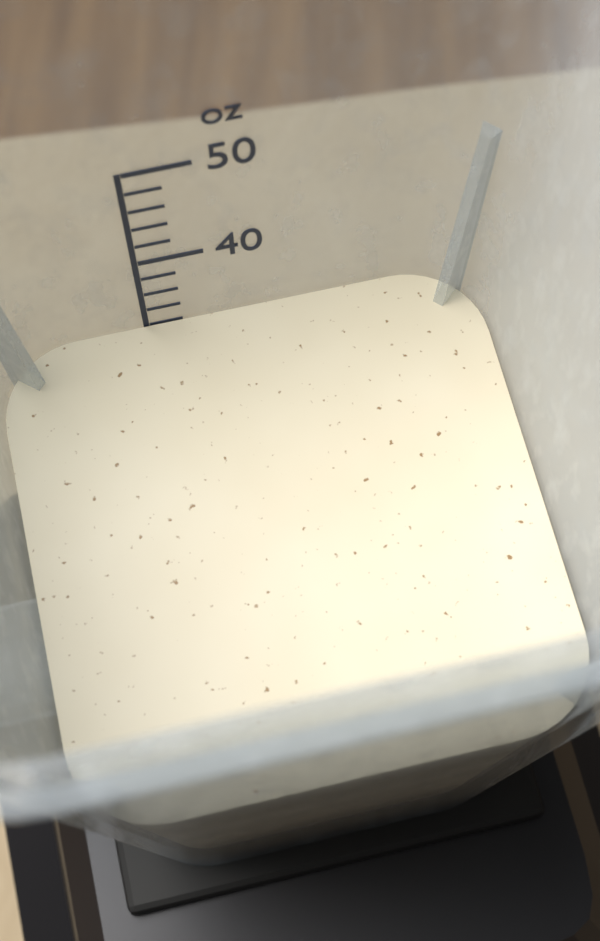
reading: 32 oz
